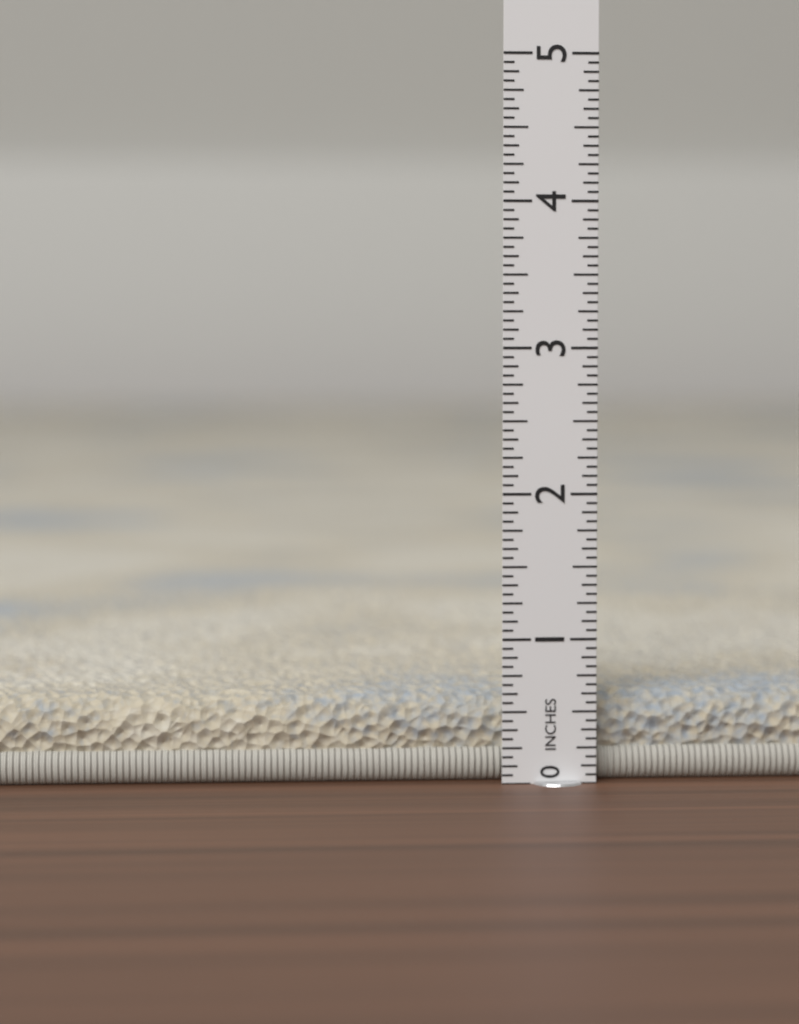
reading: 0.6250 in
